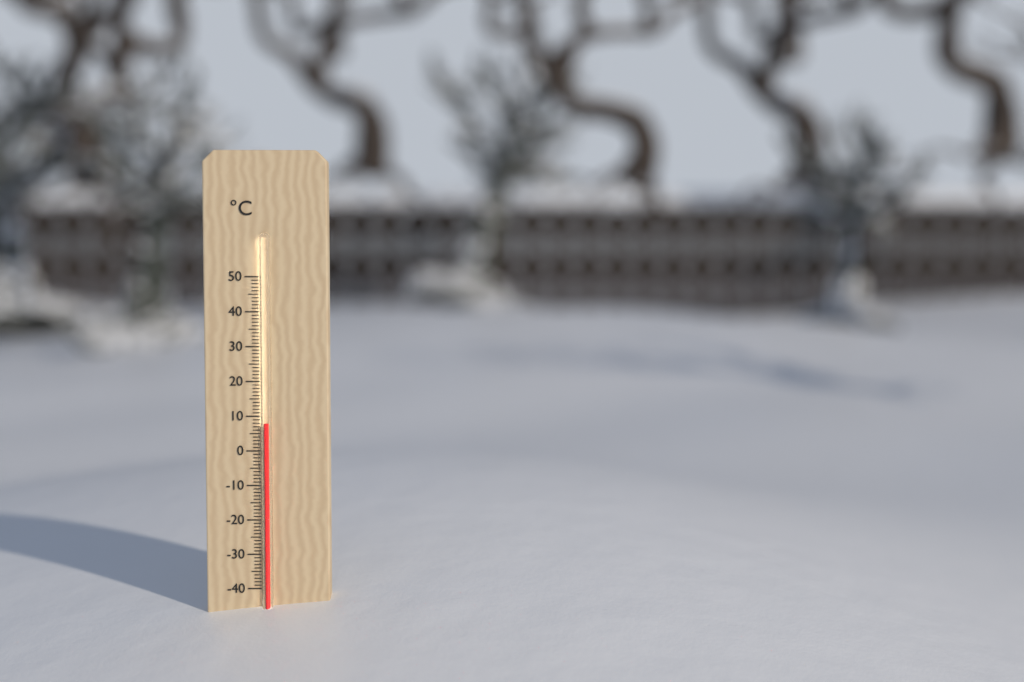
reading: 8 °C
